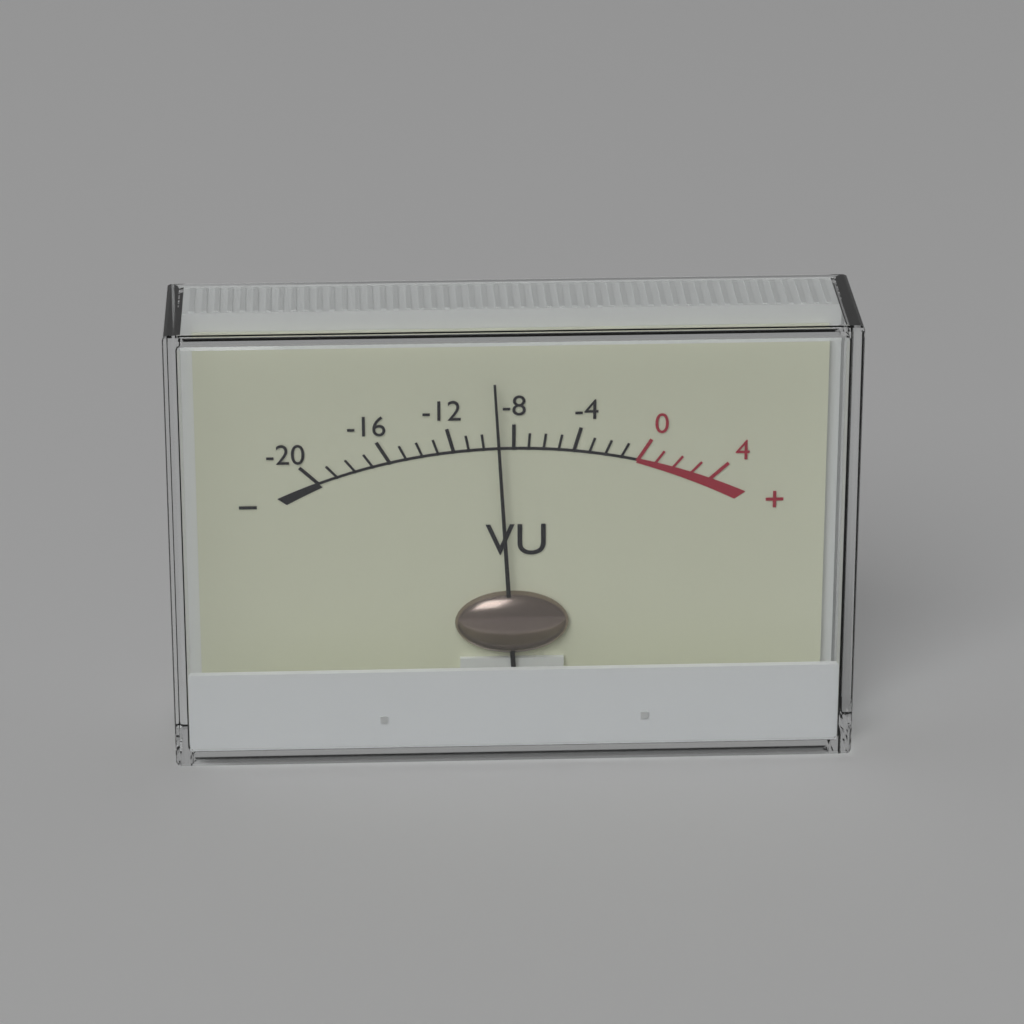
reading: -9 VU
